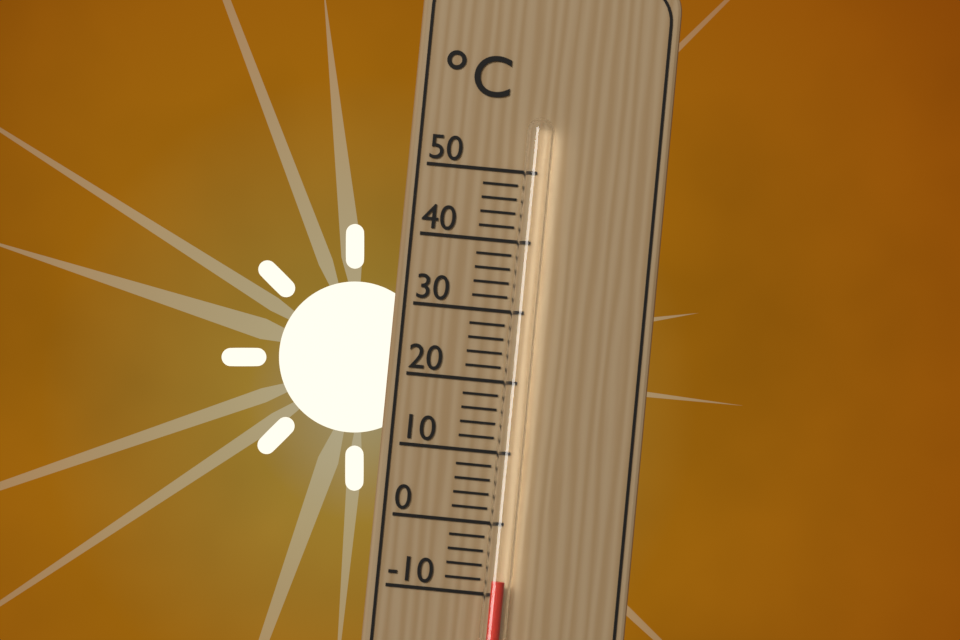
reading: -8 °C
